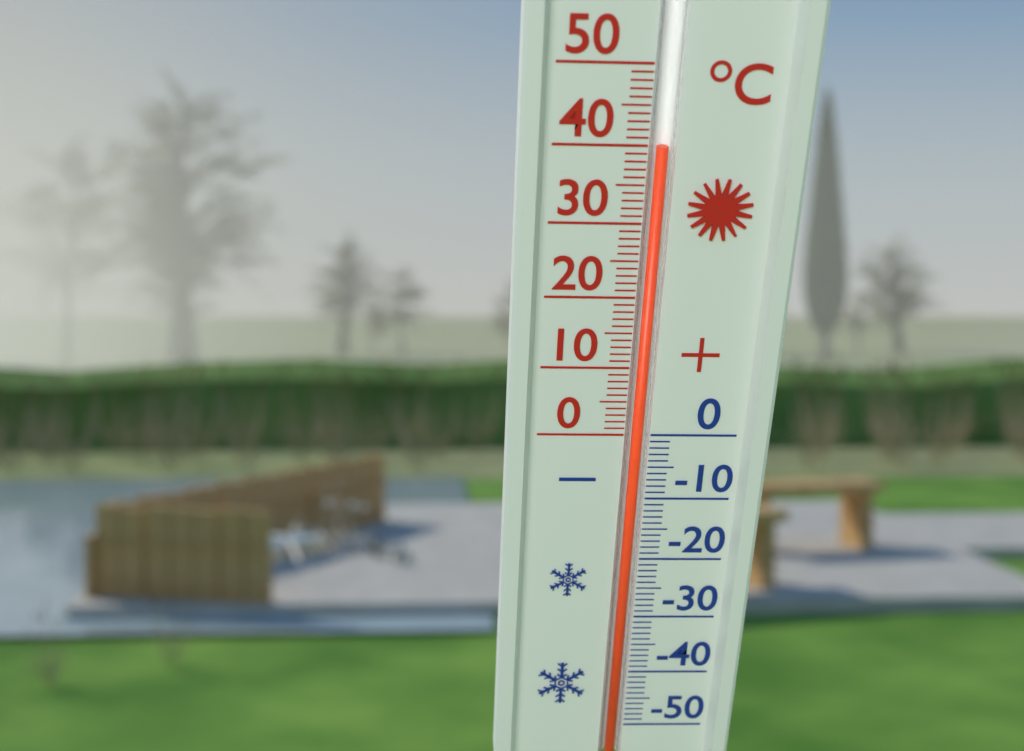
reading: 40 °C
